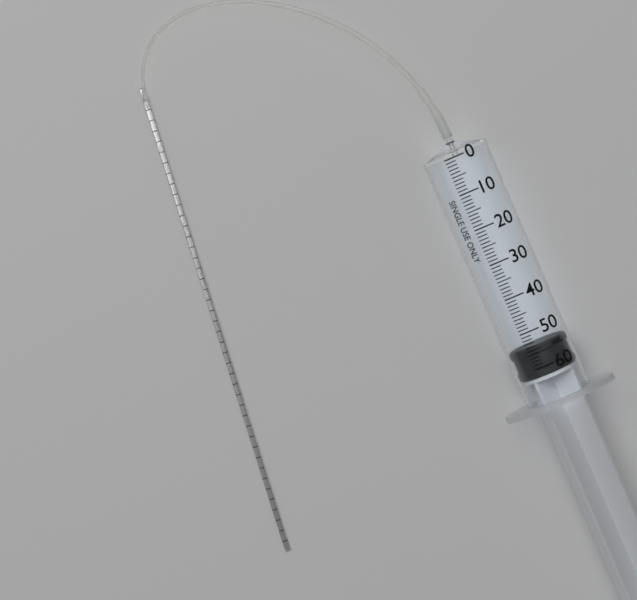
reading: 54 ml
